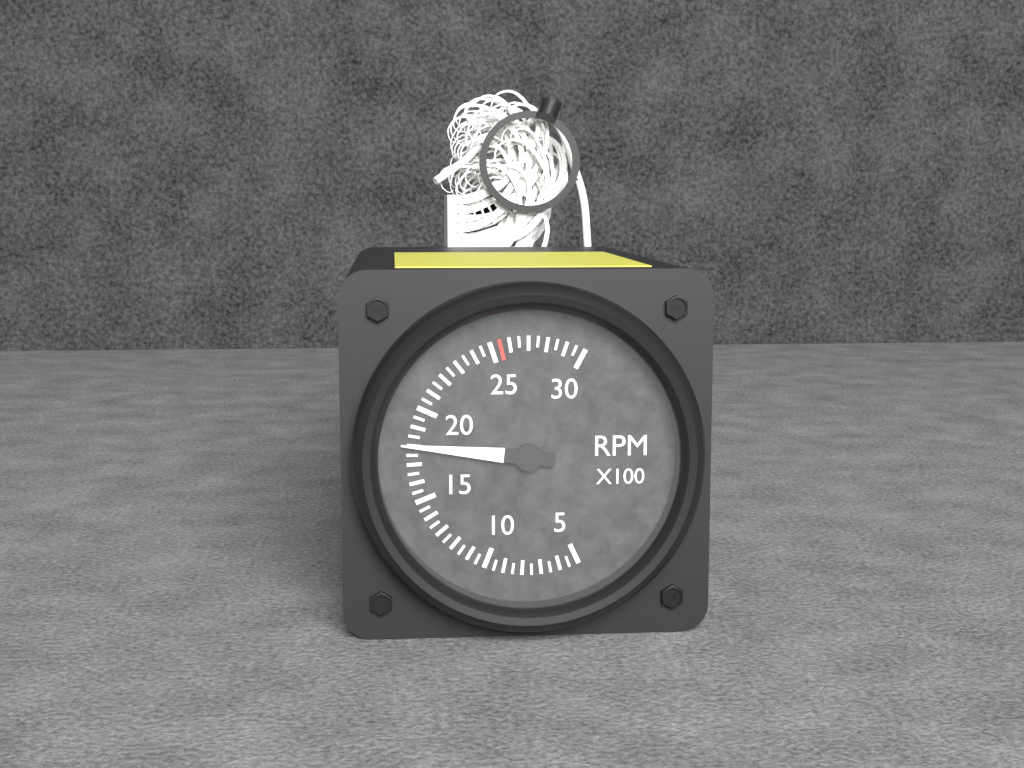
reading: 1800 RPM
